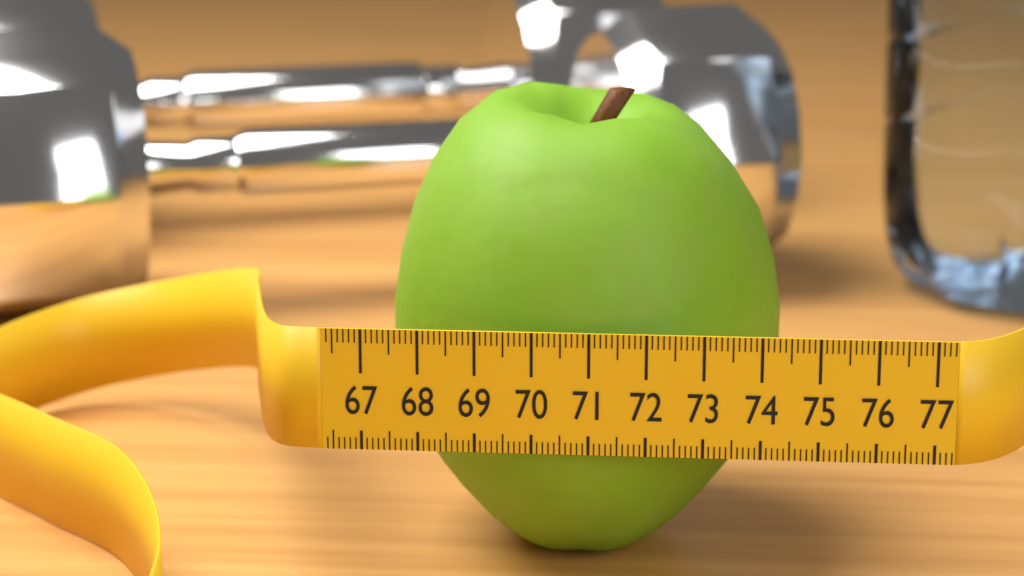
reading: 74.4 (no unit)
